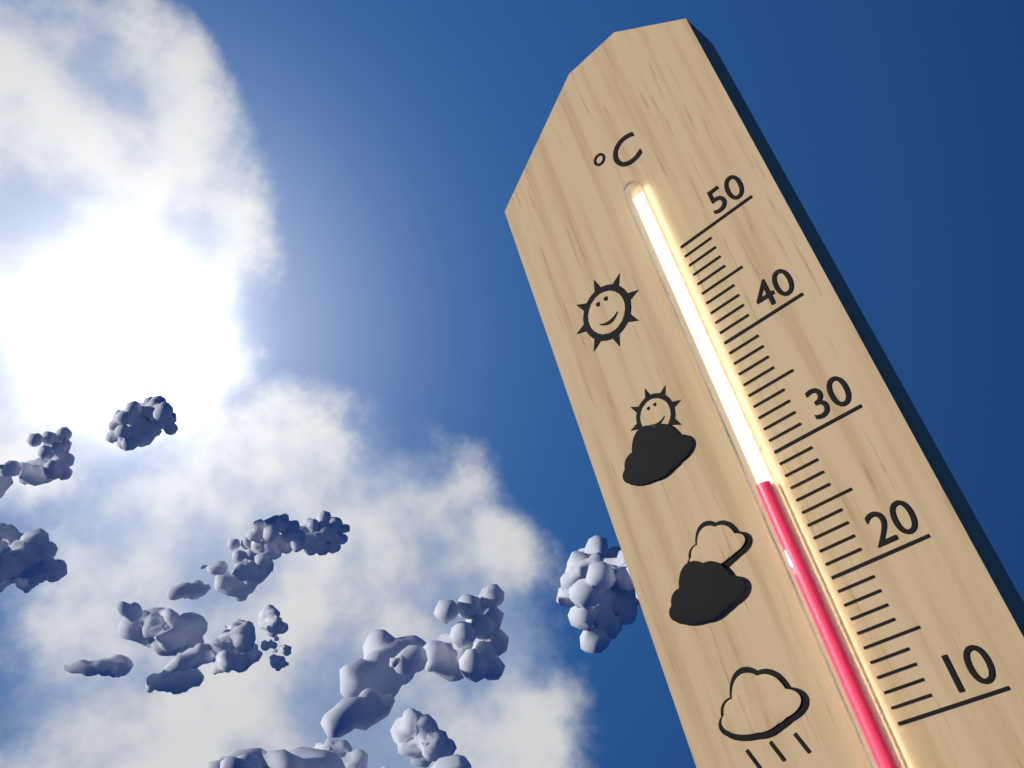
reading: 28 °C
